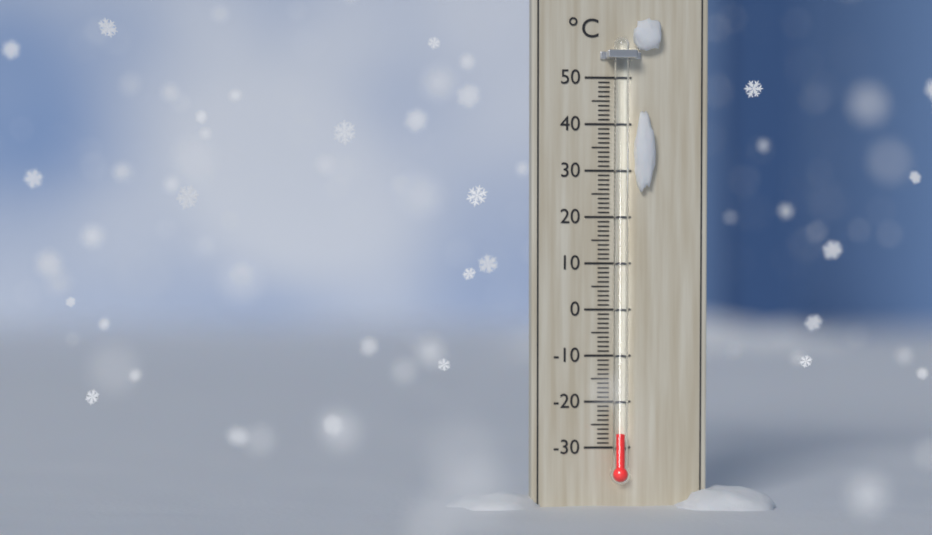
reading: -27 °C
